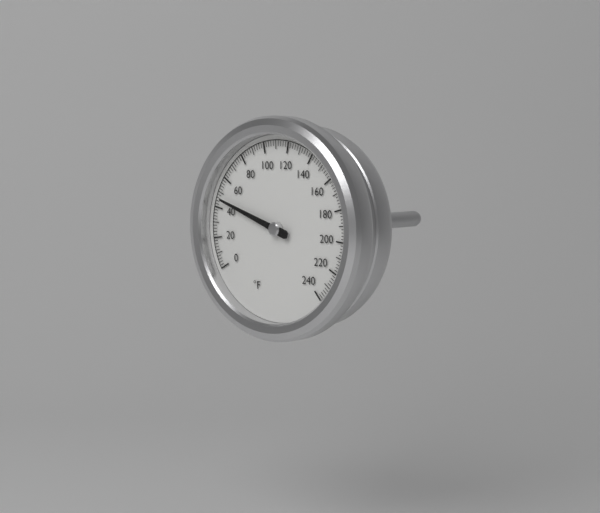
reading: 46 °F
